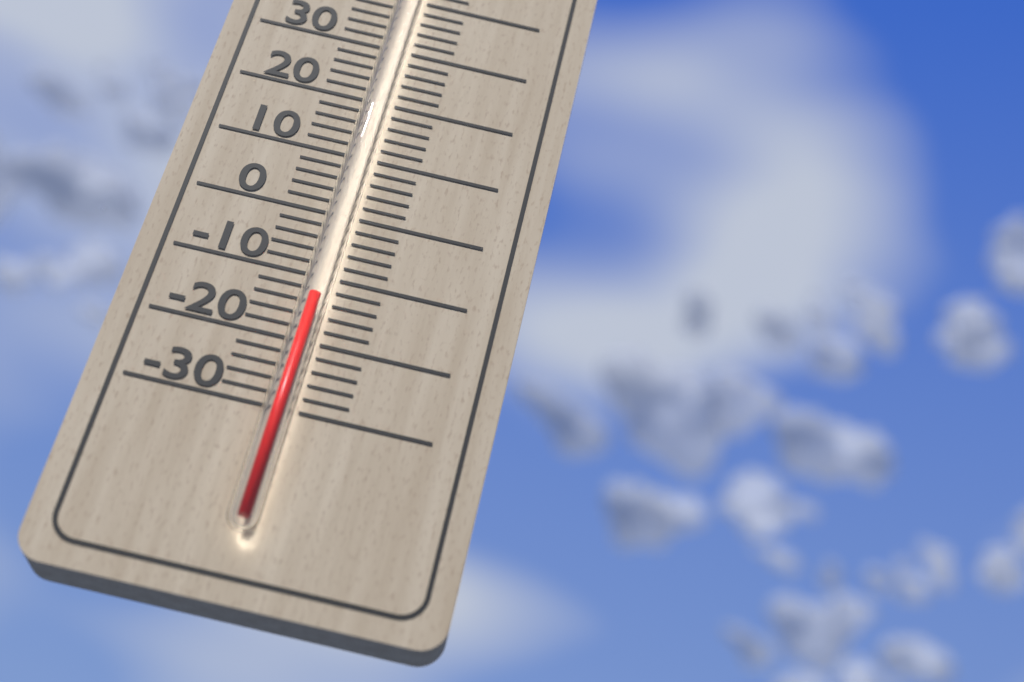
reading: -14 °C
